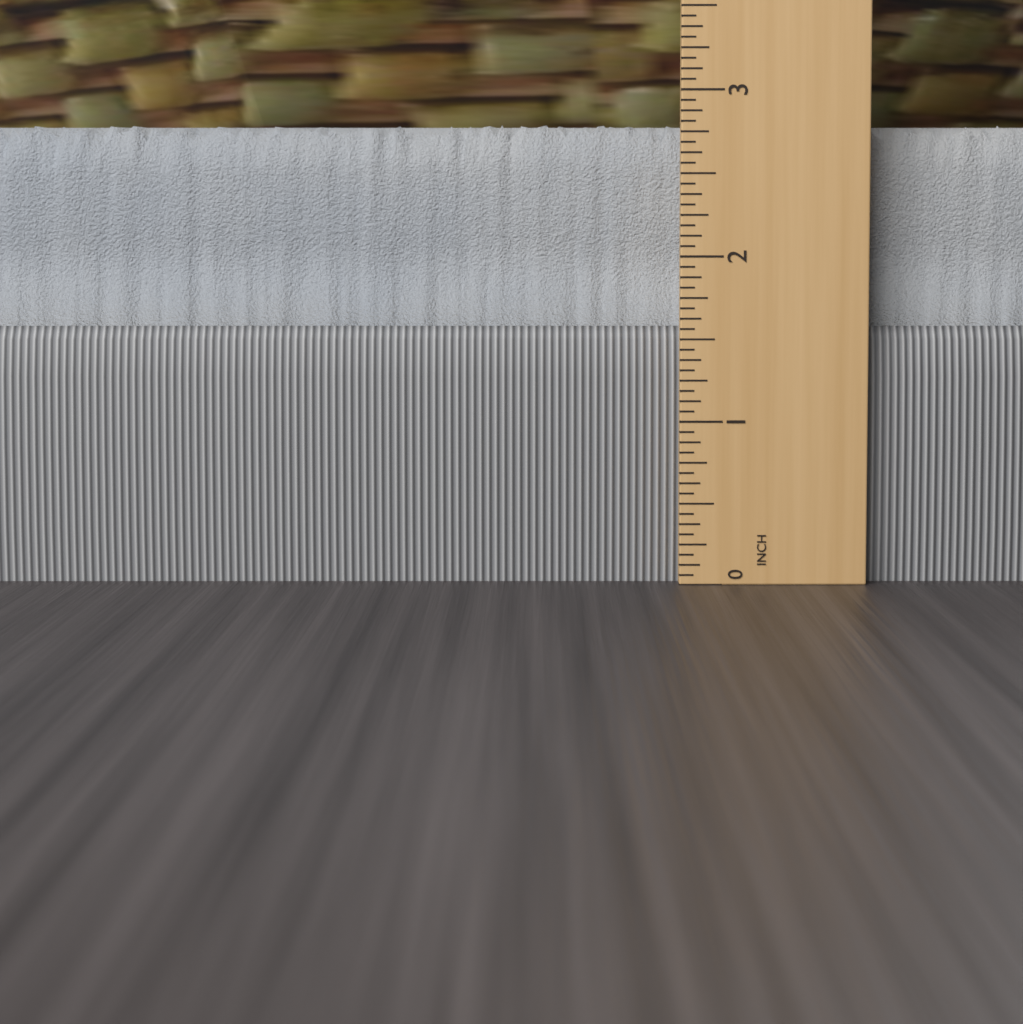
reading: 2.8125 in
